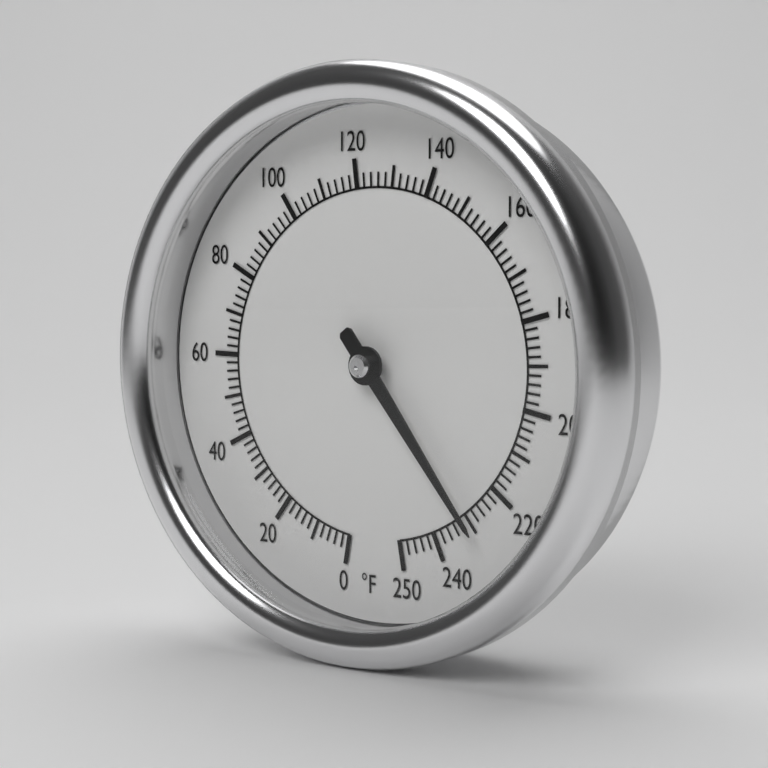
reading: 230 °F
